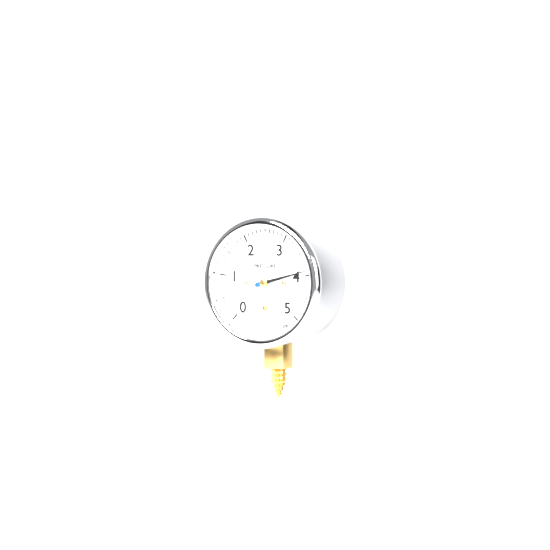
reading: 3.9 psi
